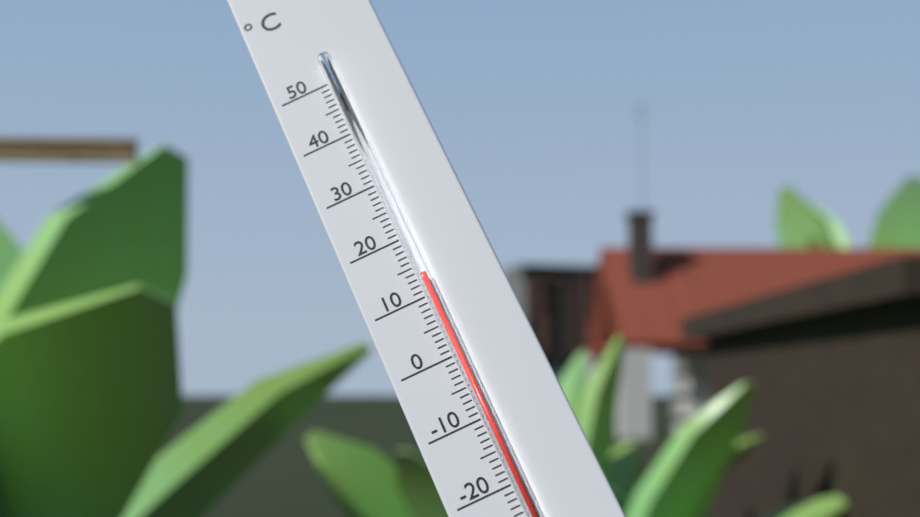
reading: 13 °C
